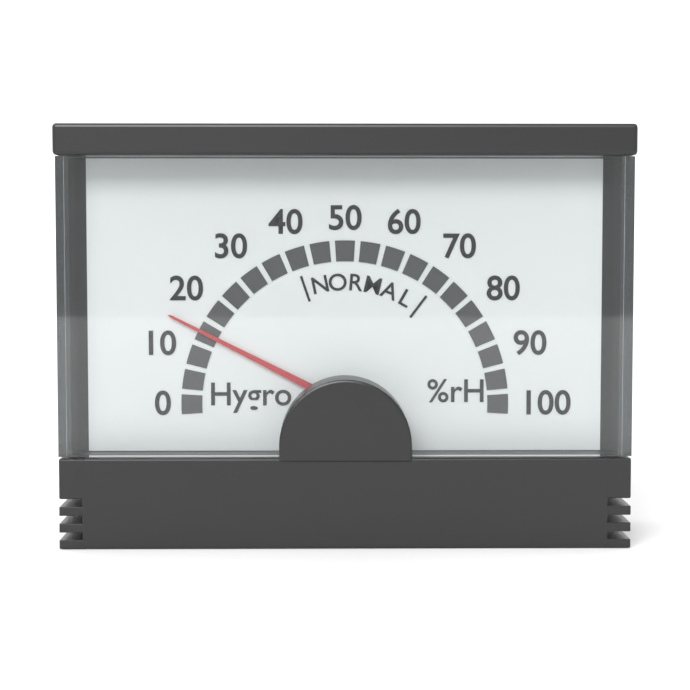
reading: 15 %rH
